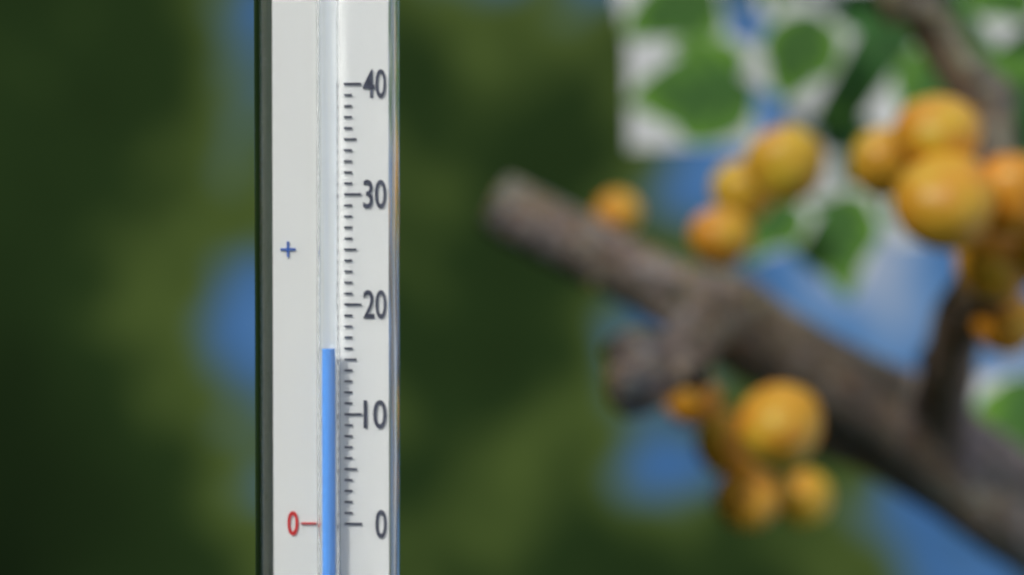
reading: 16 (no unit)
